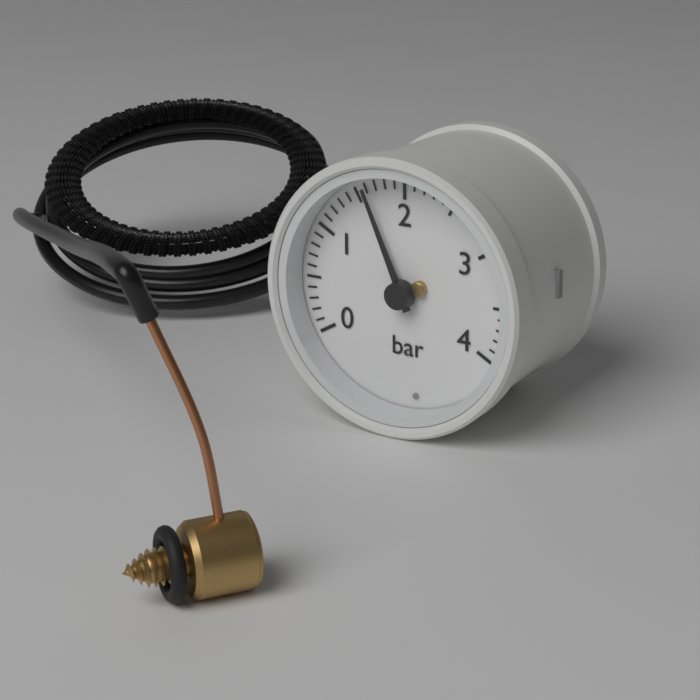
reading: 1.6 bar
